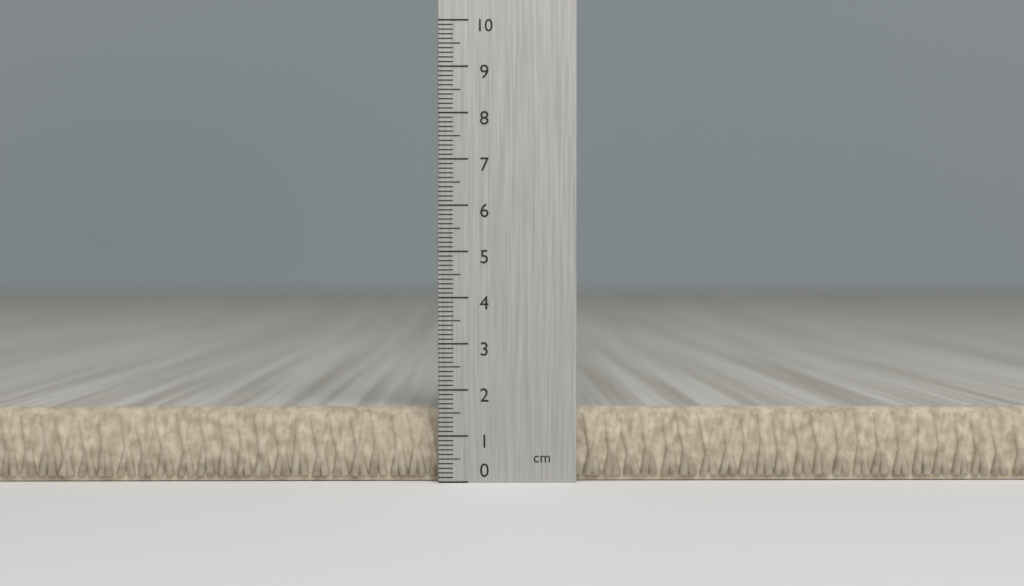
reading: 1.6 cm
